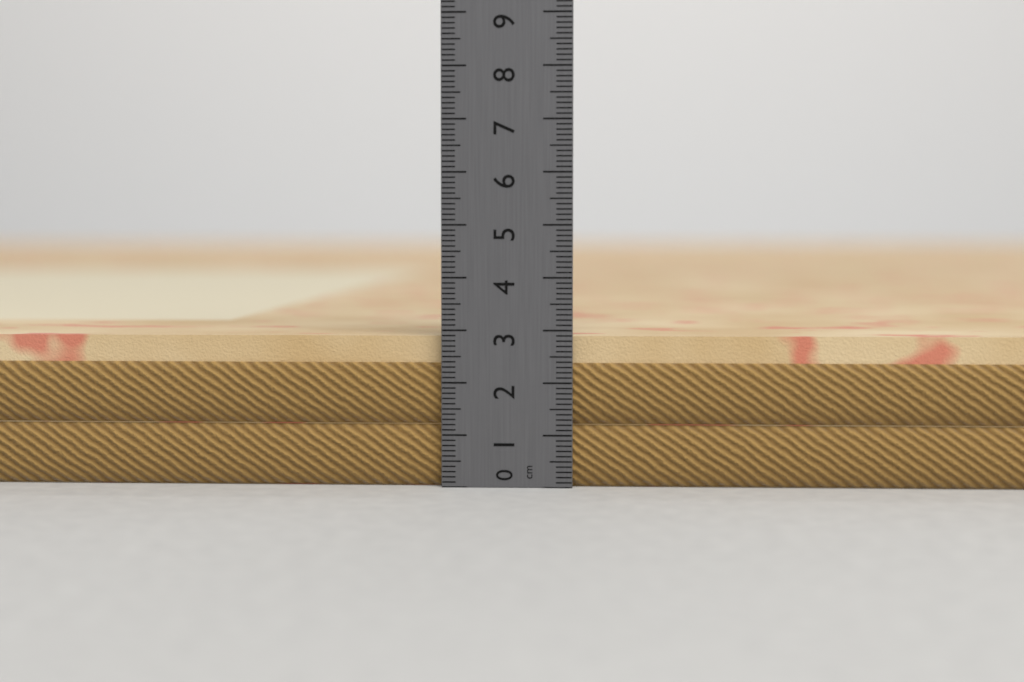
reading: 2.9 cm
